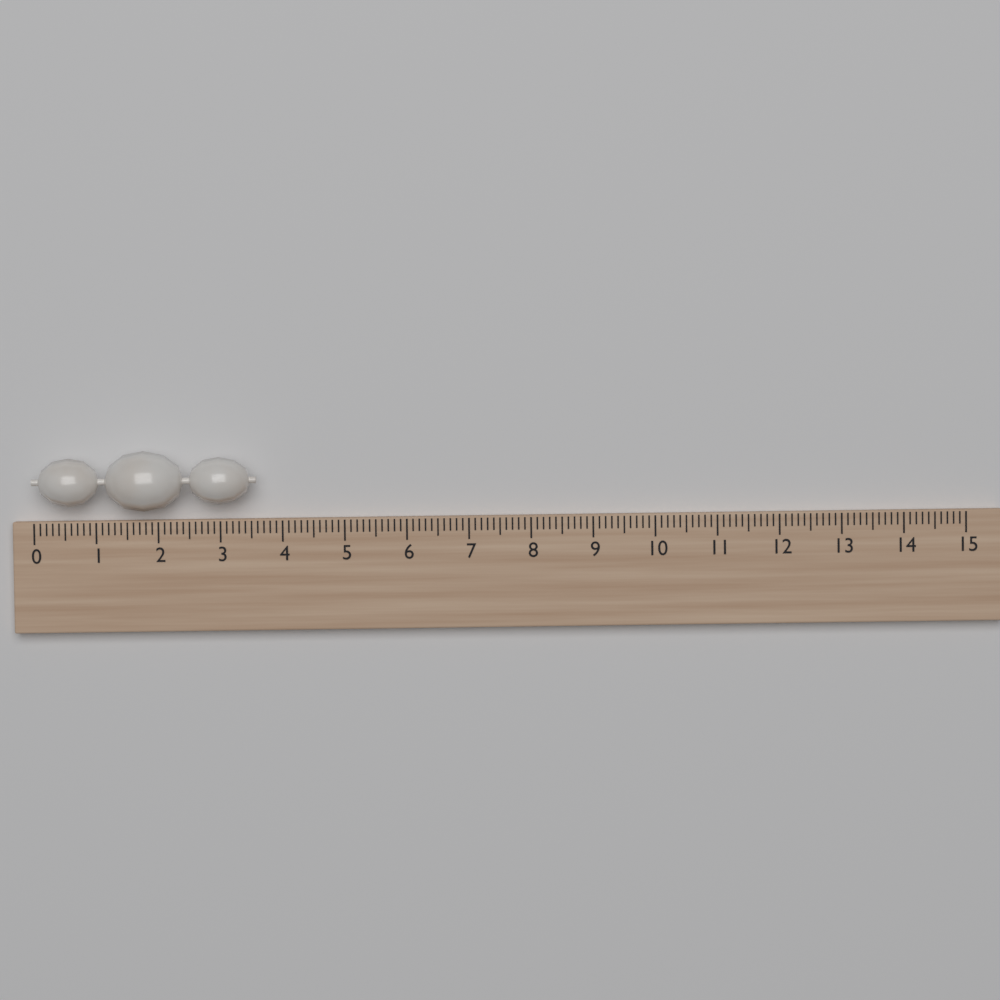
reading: 3.6 (no unit)
